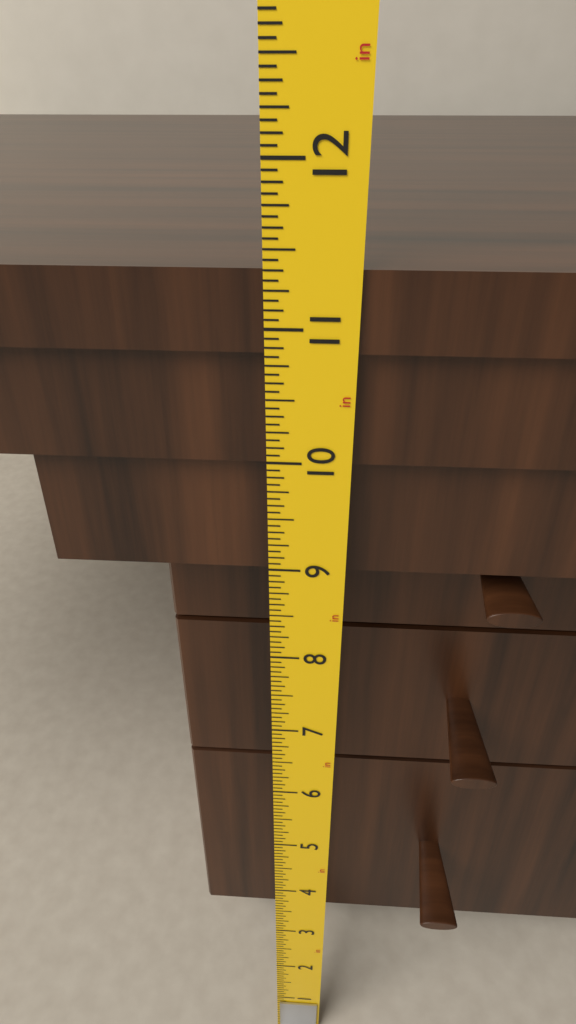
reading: 11.3750 in
